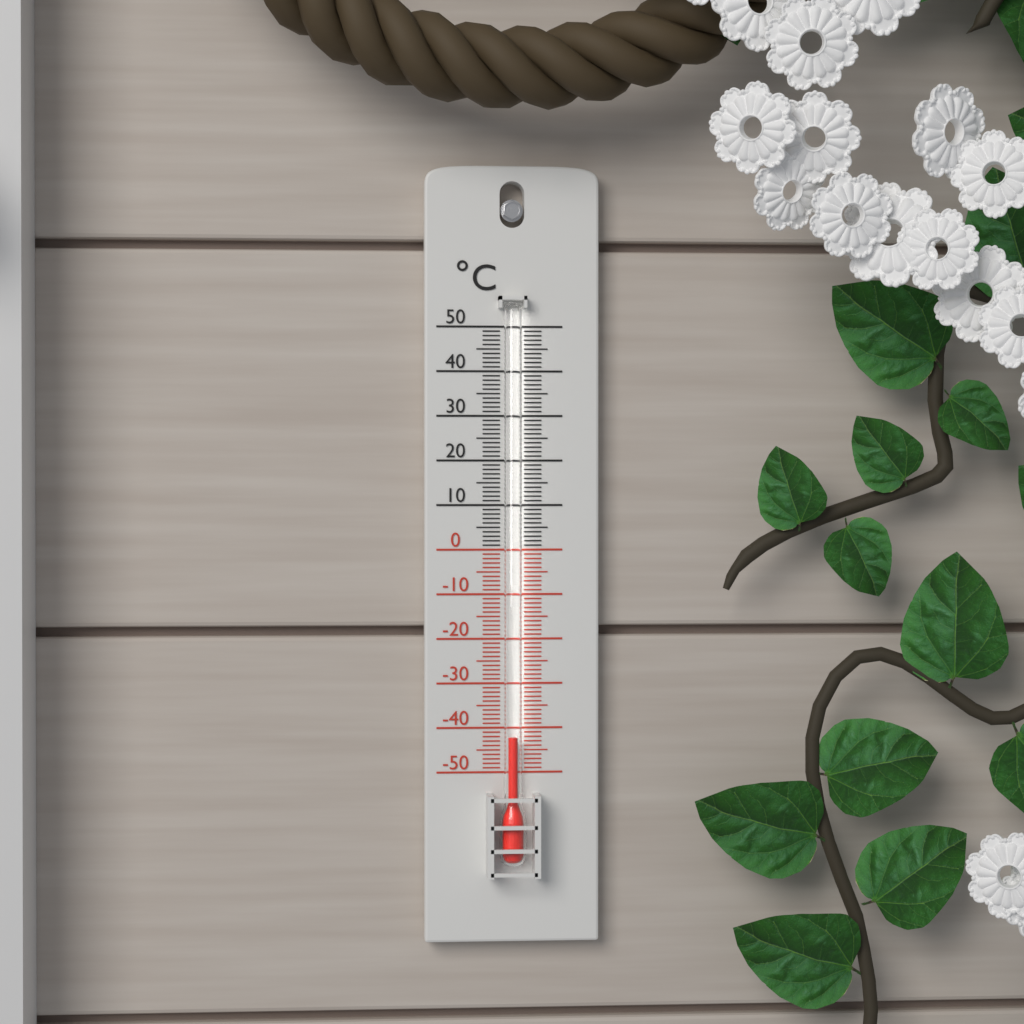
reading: -42 °C
